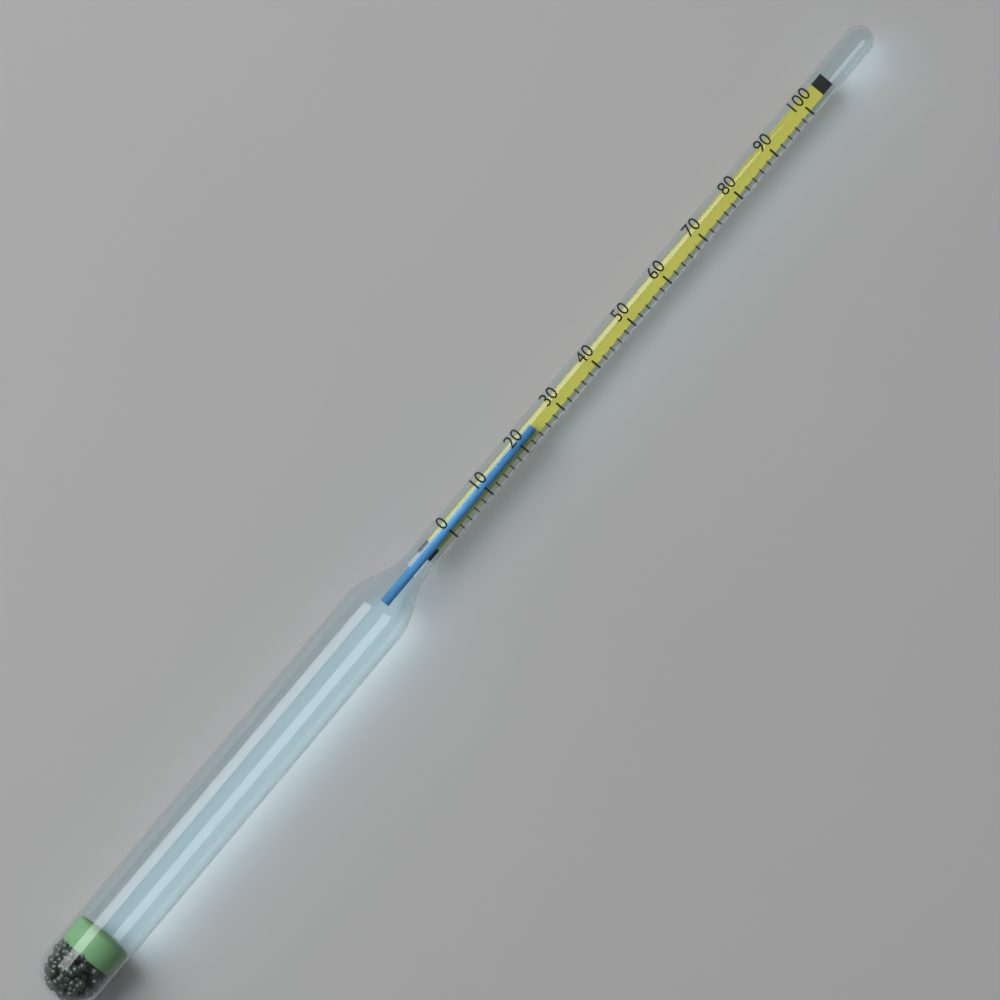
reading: 24 (no unit)
